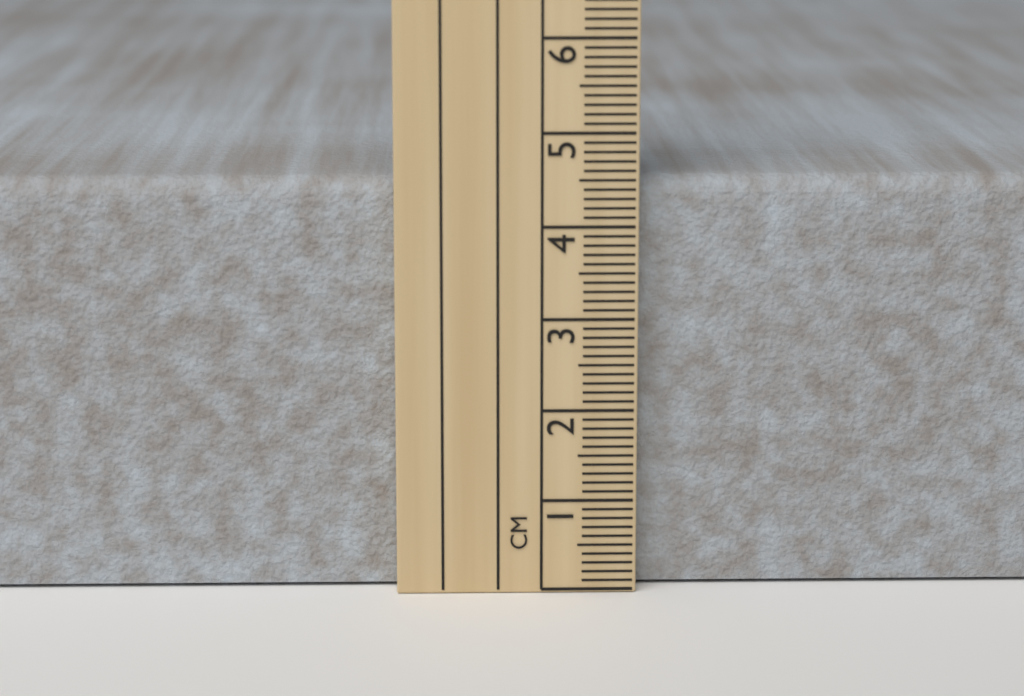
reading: 4.5 cm
